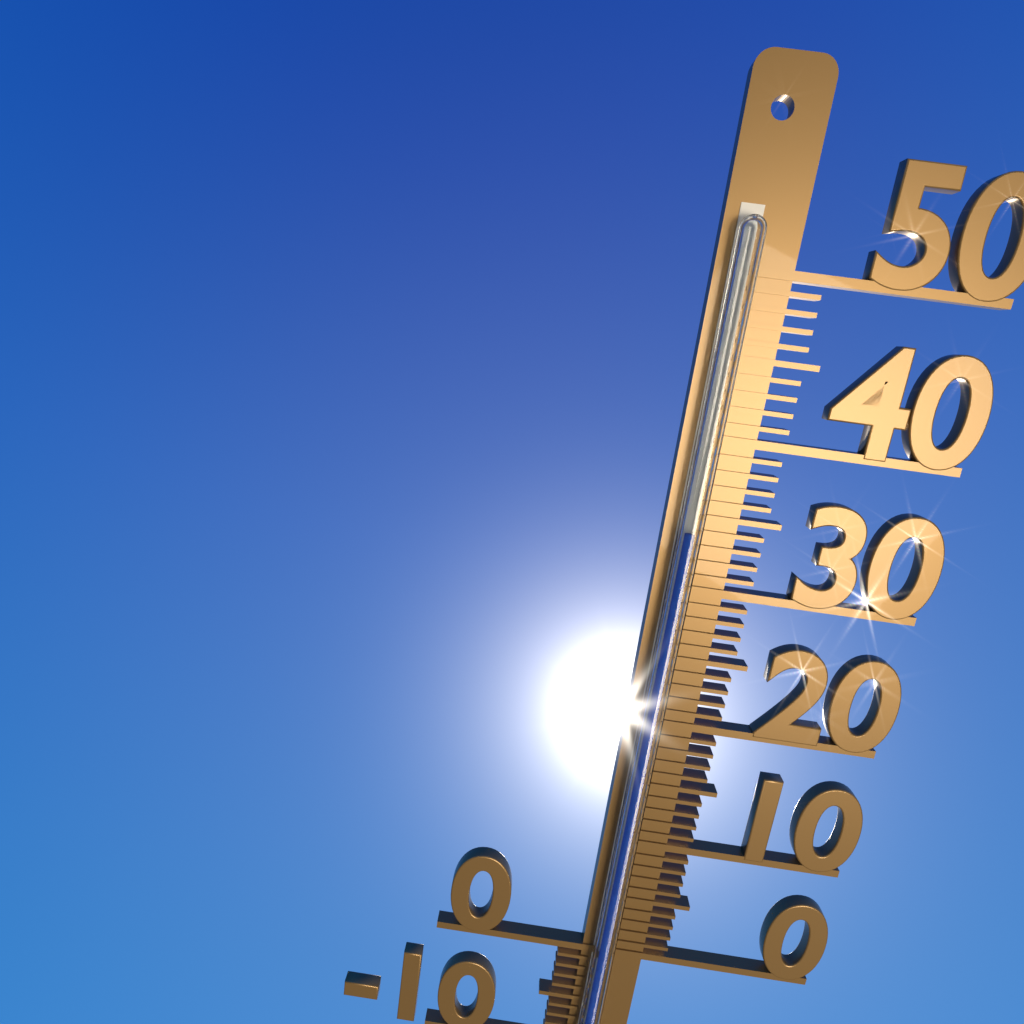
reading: 34 °C
